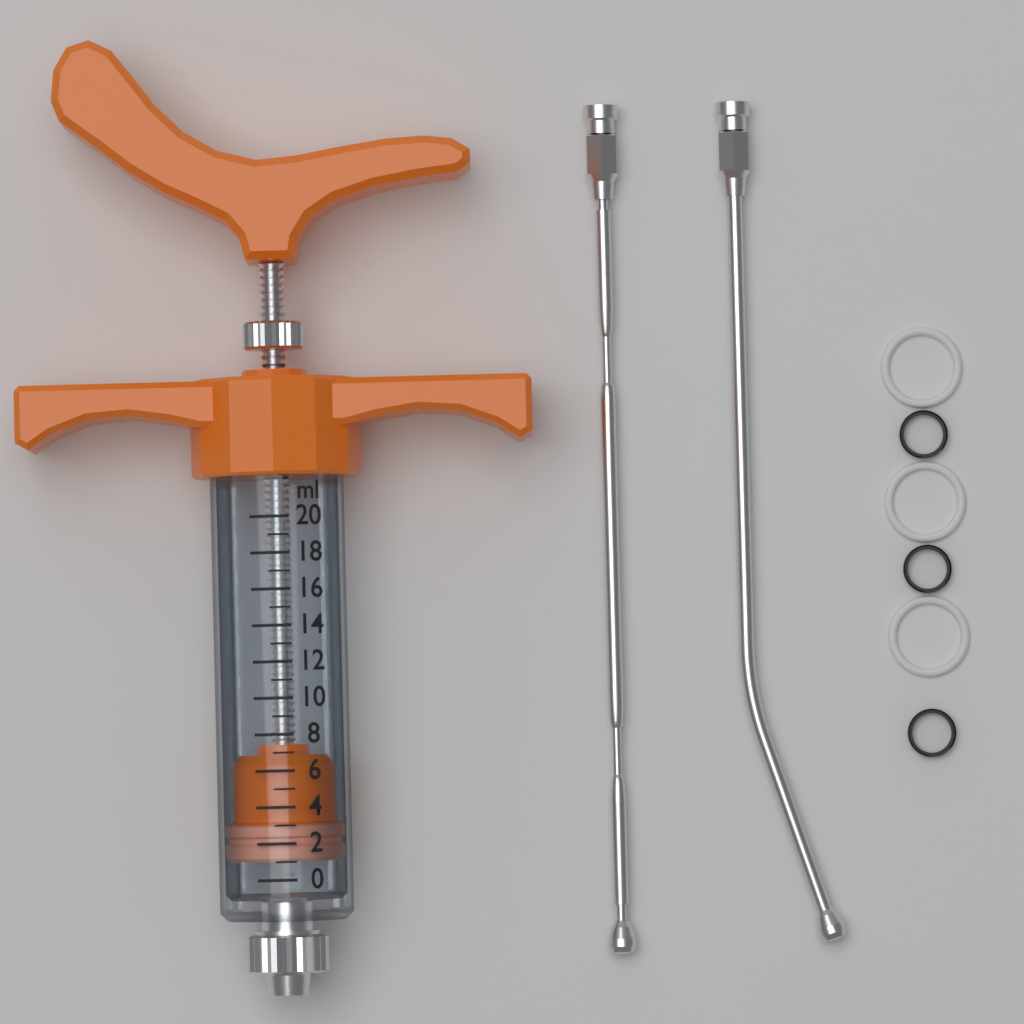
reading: 1 ml
